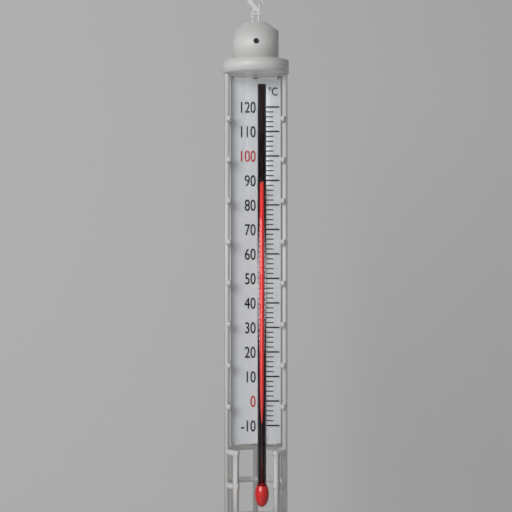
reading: 88 °C
